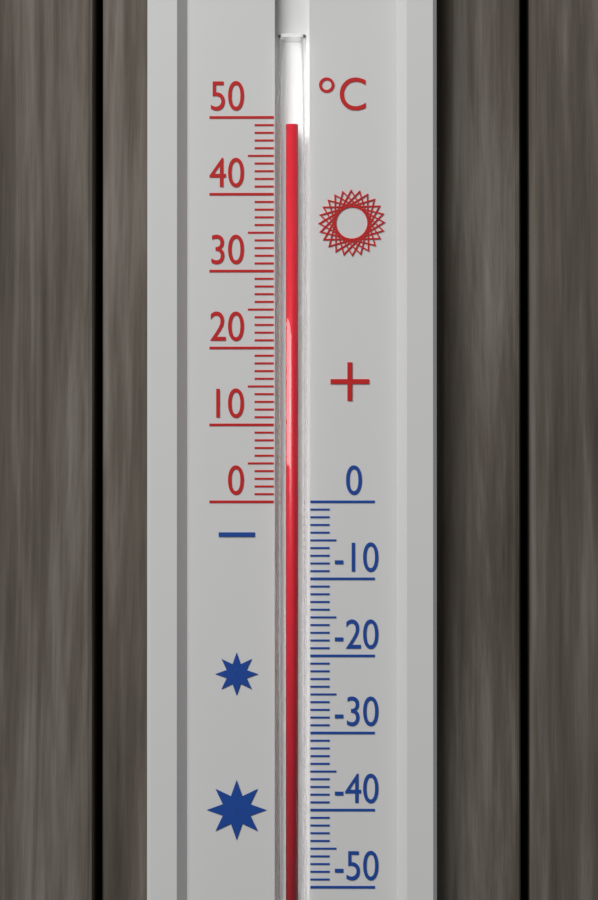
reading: 49 °C
